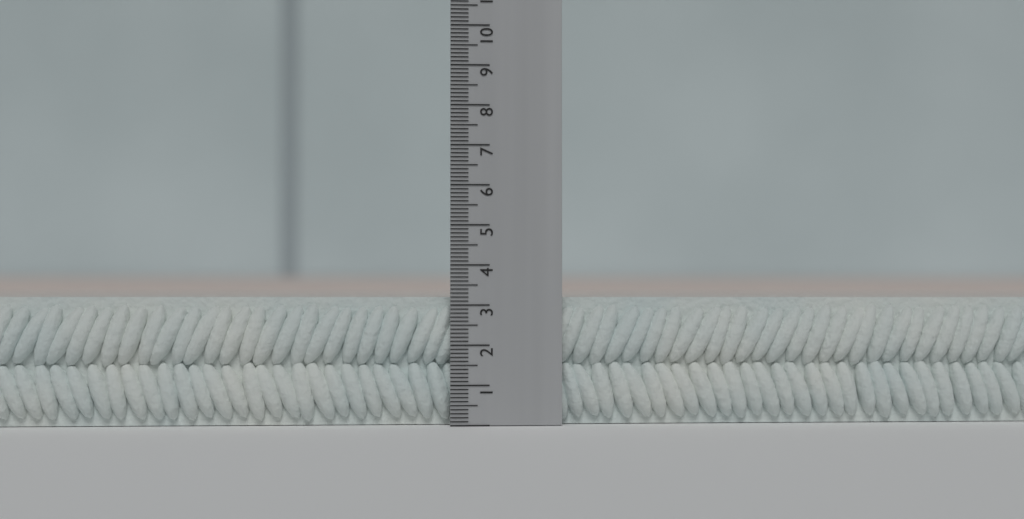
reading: 3.2 (no unit)
